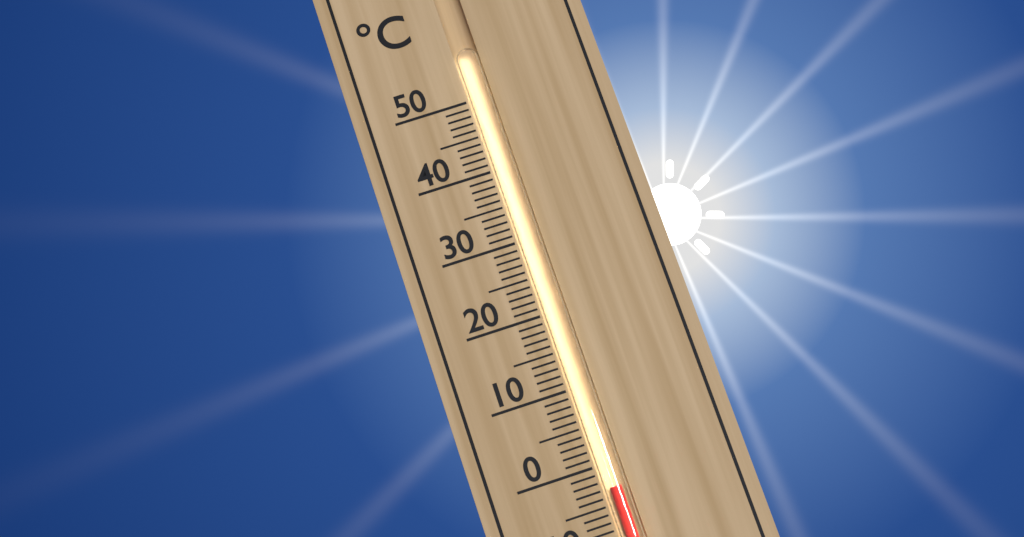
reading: -3 °C
